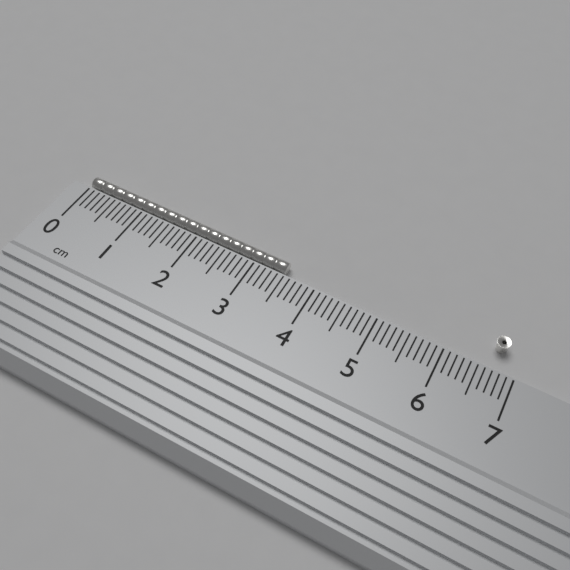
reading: 3.5 cm
